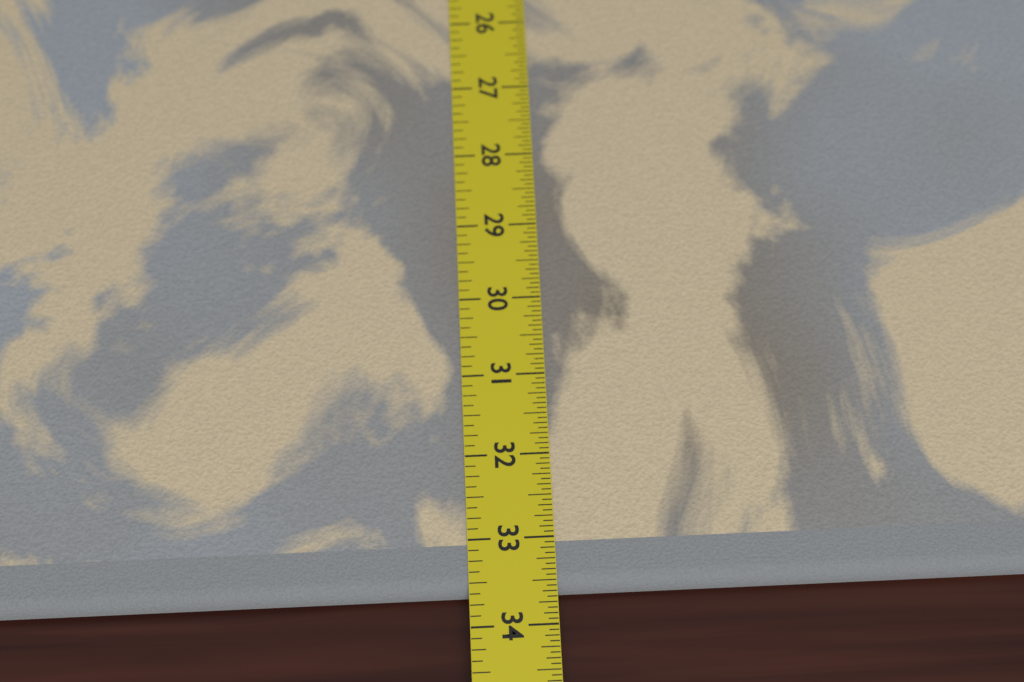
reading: 33.6250 in
